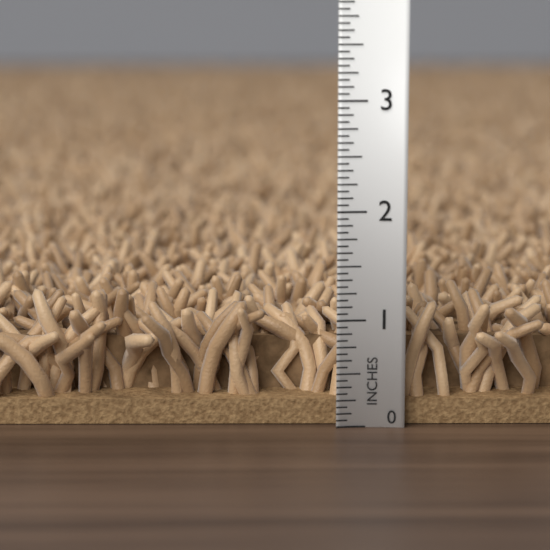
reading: 1.2500 in
